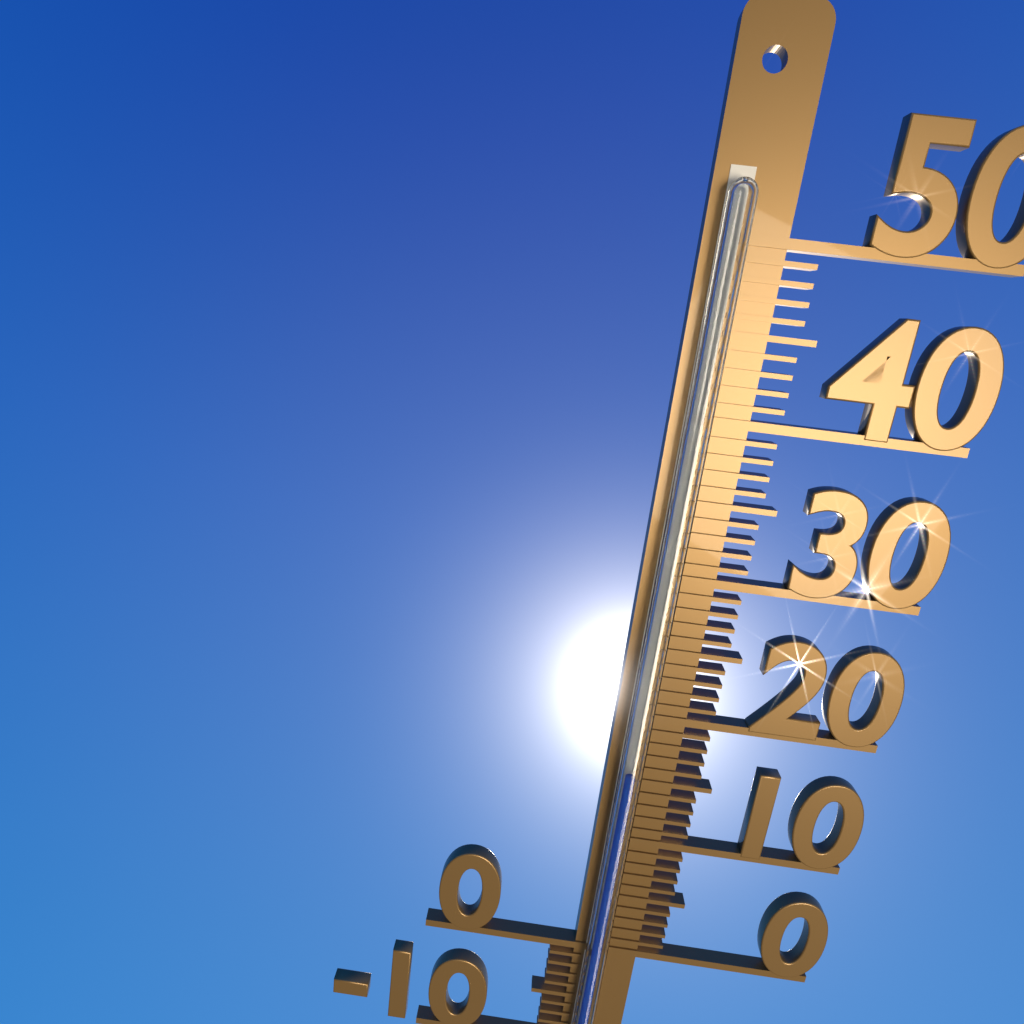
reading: 16 °C
